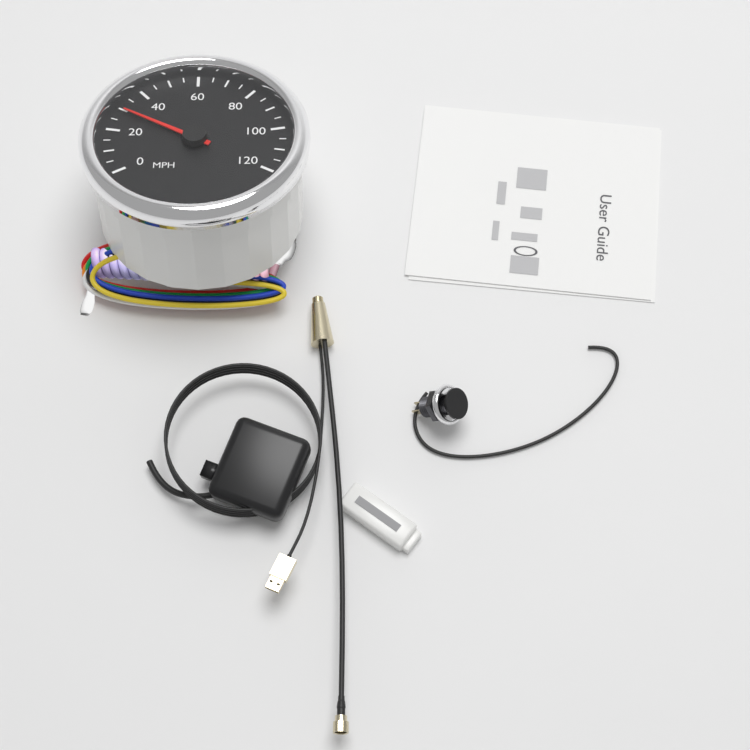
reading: 30 MPH
